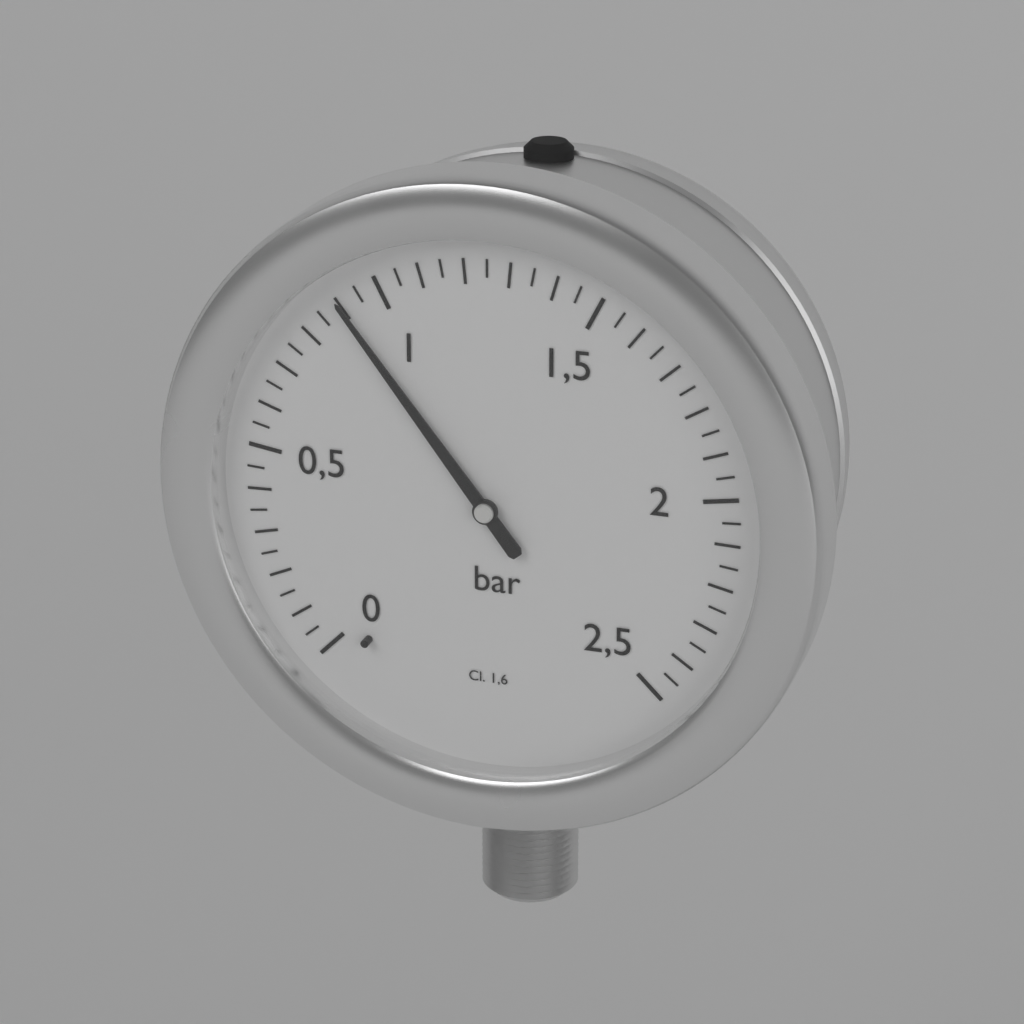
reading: 0.90 bar
